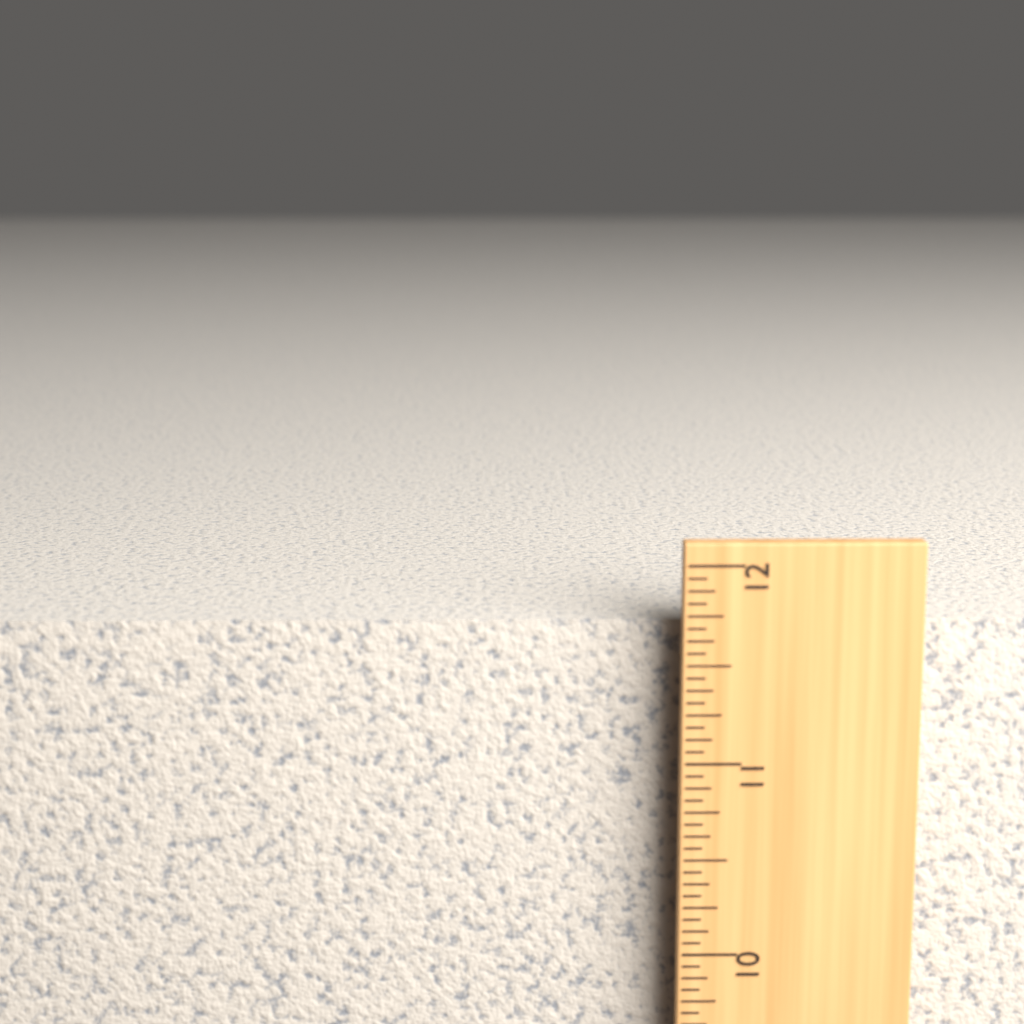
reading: 11.6875 in
